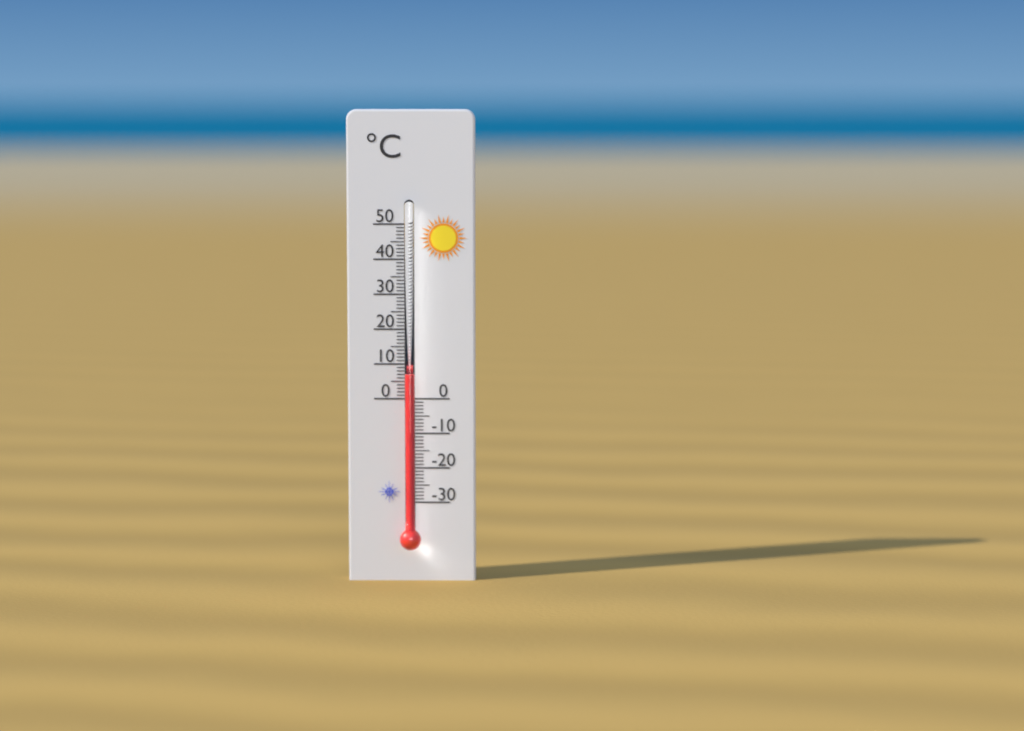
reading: 7 °C
